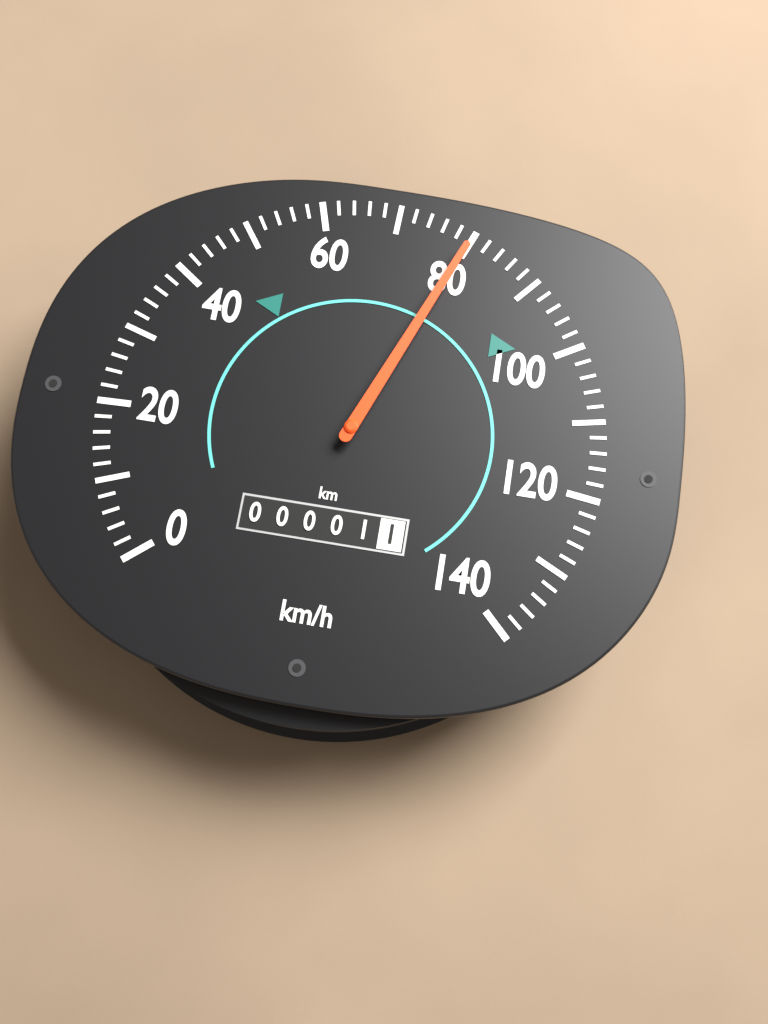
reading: 80 km/h
